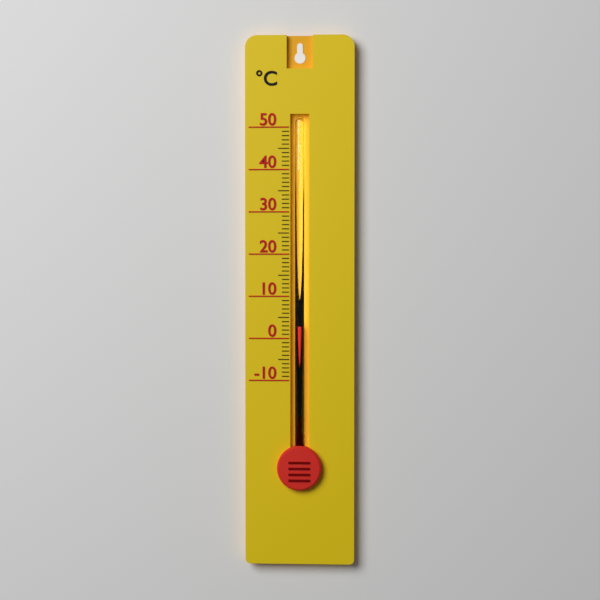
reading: 3 °C
